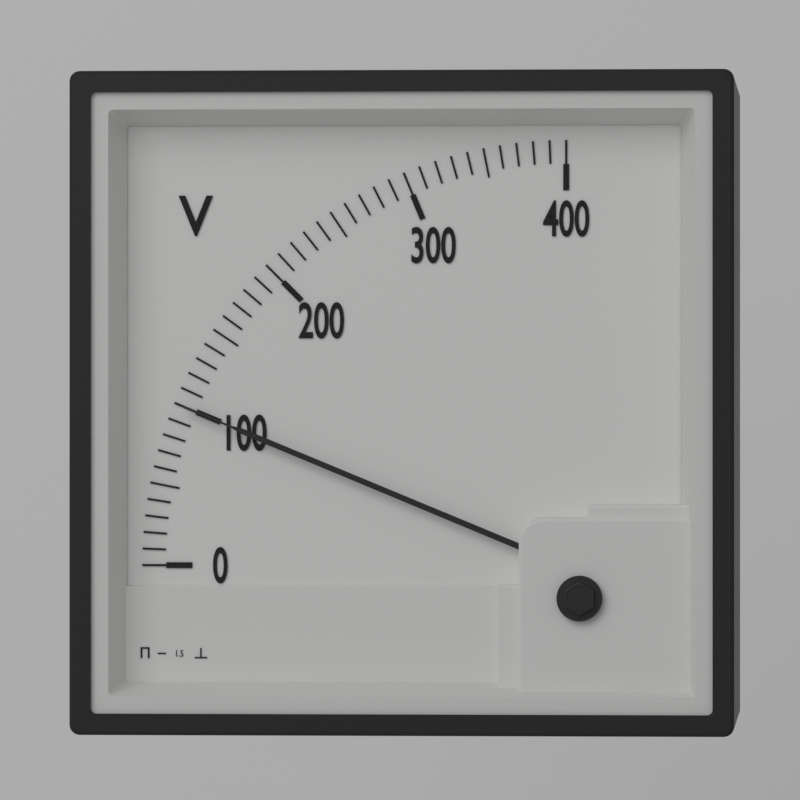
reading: 100 V
